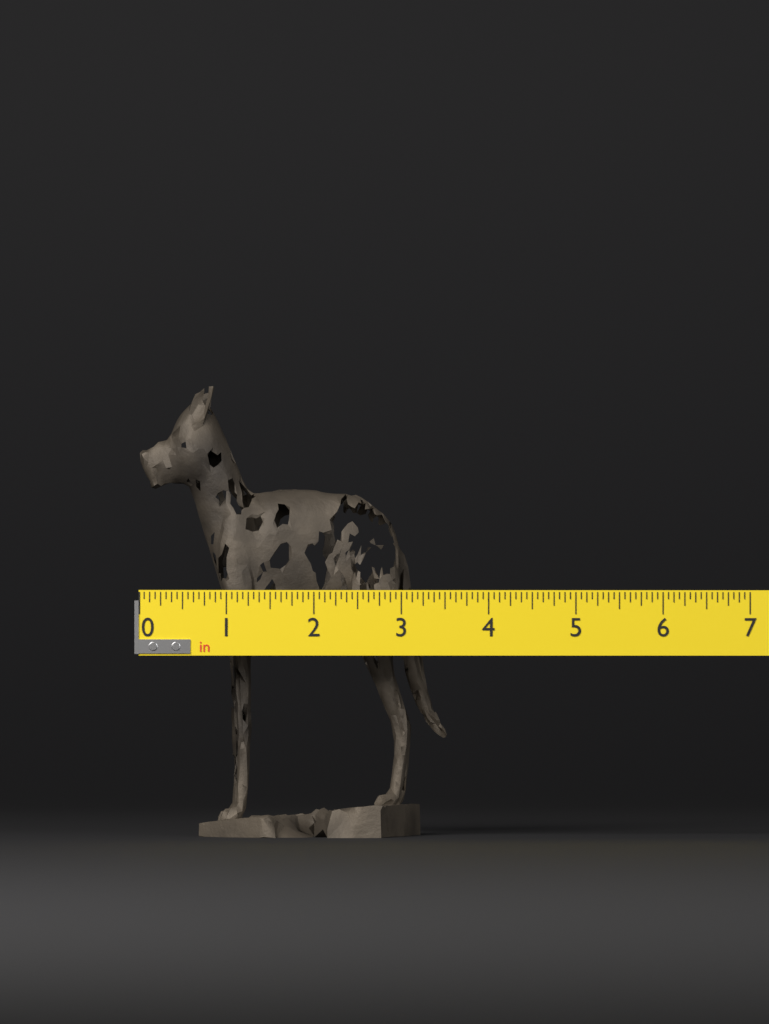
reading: 3.5625 in
